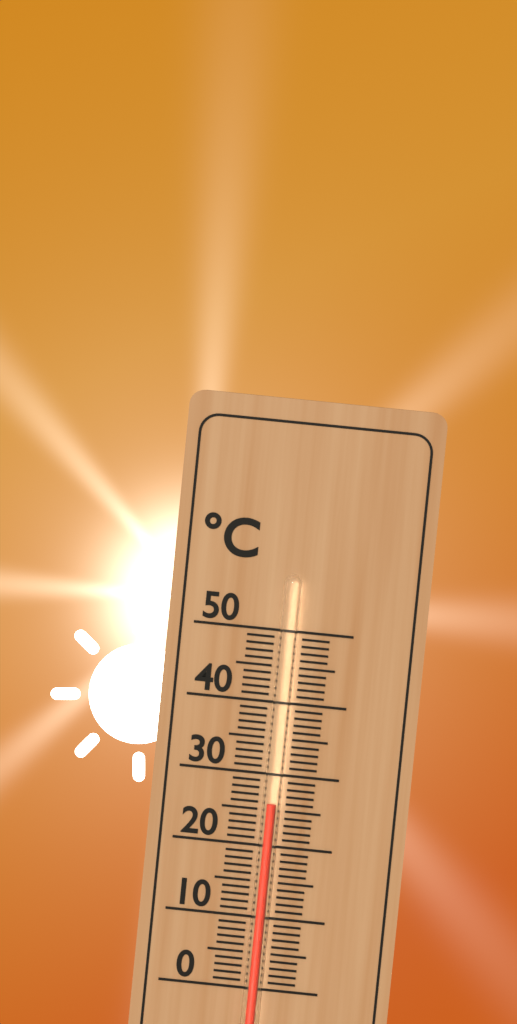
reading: 26 °C
